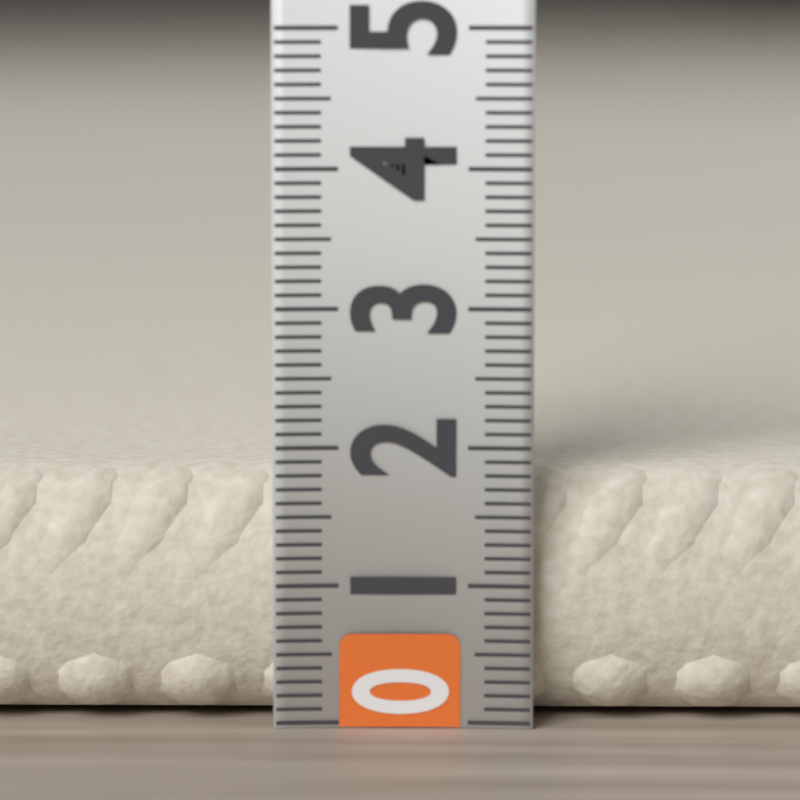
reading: 1.8 (no unit)
